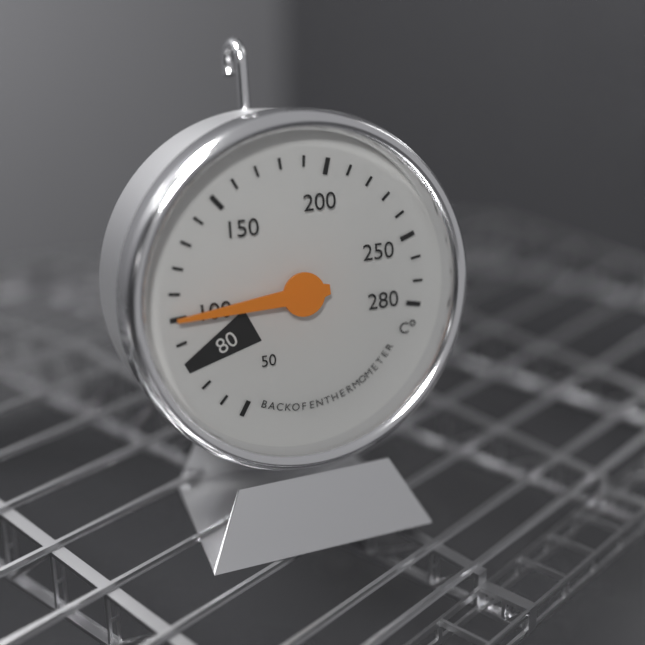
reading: 100 °C
